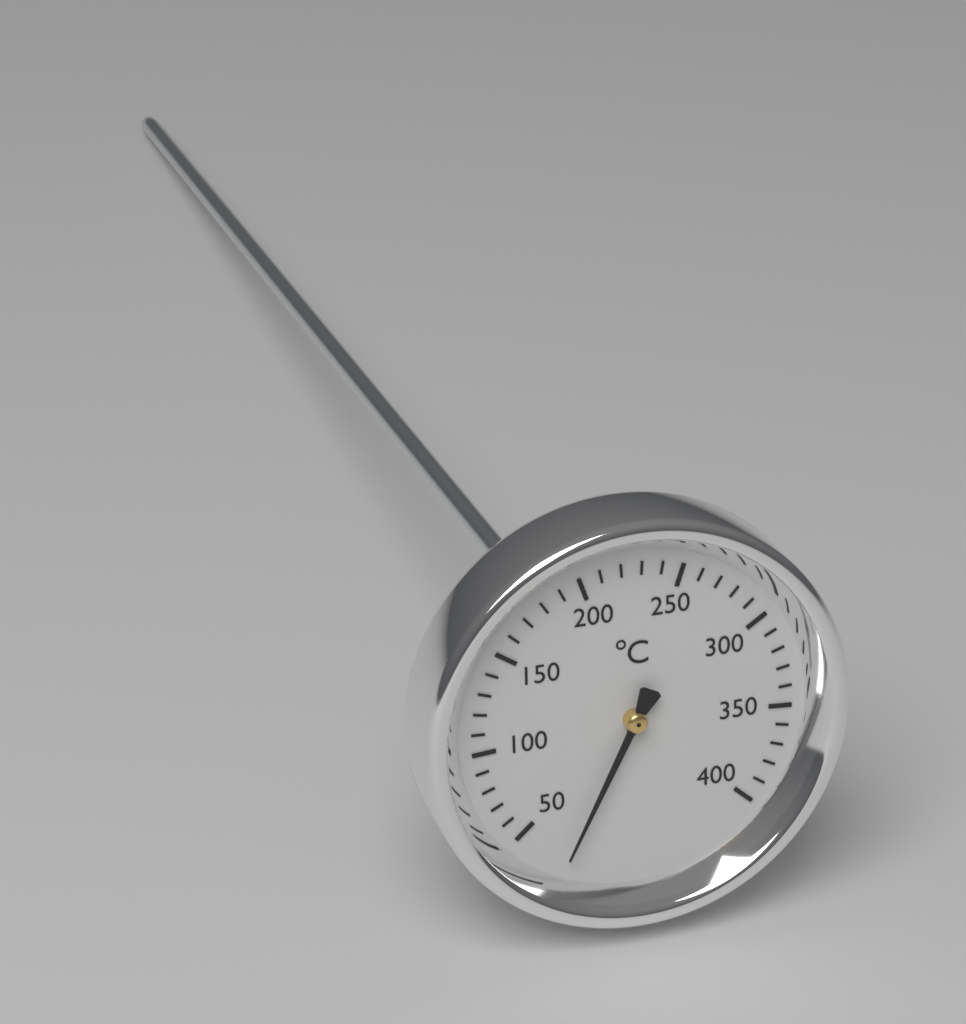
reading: 22 °C
